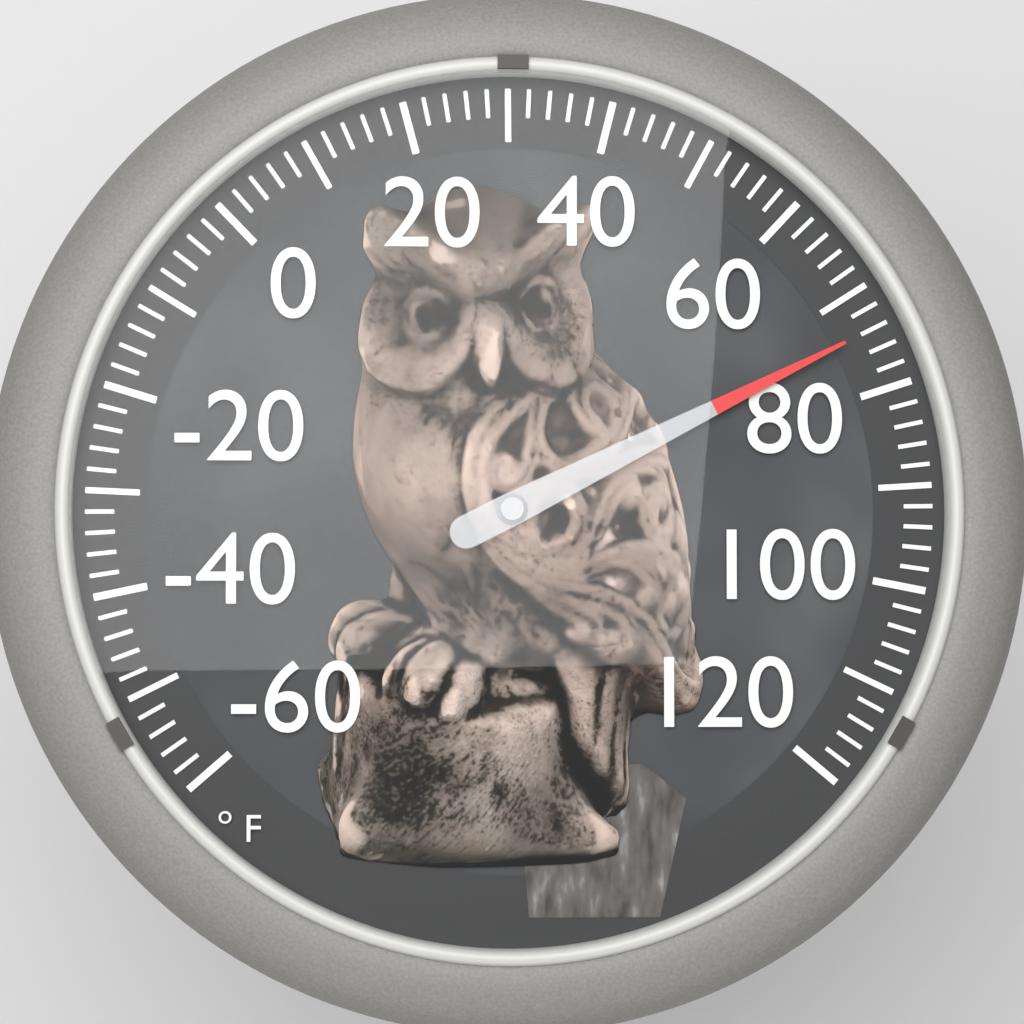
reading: 74 °F
